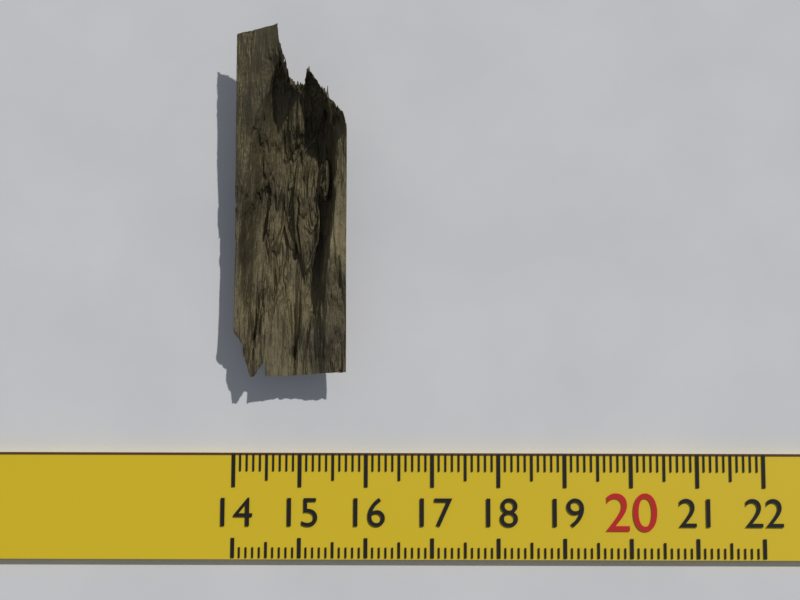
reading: 15.7 (no unit)
